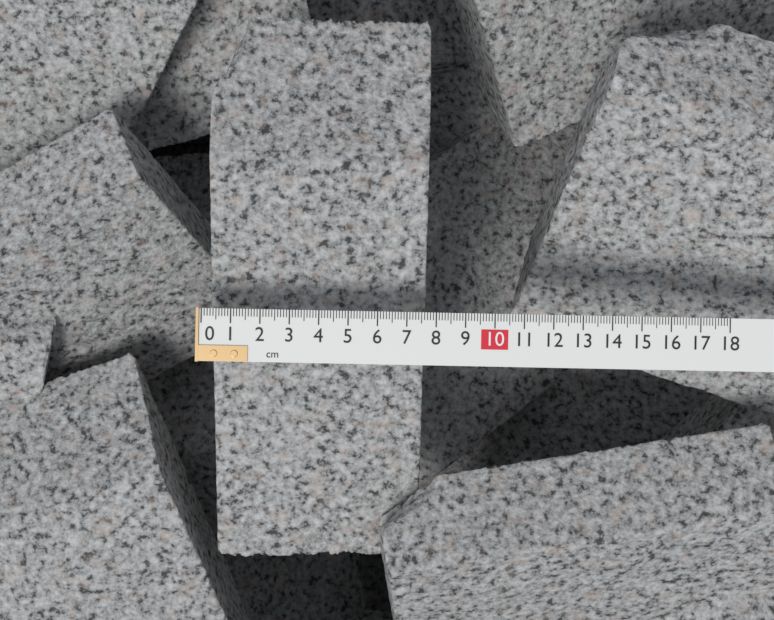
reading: 7.7 cm
